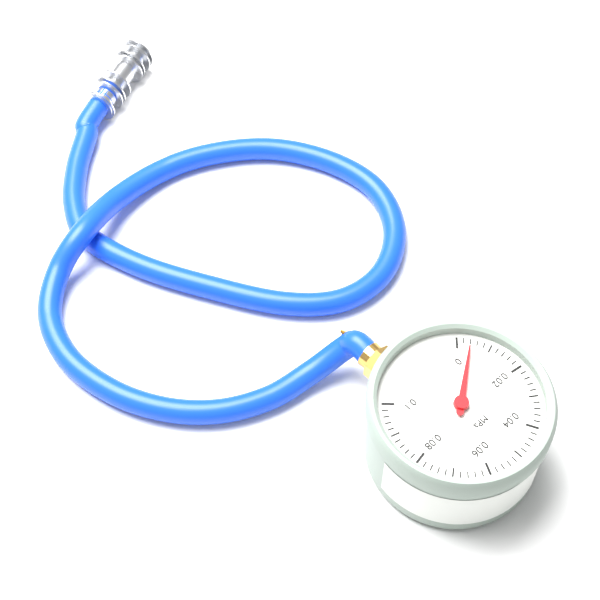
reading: 0.004 MPa
